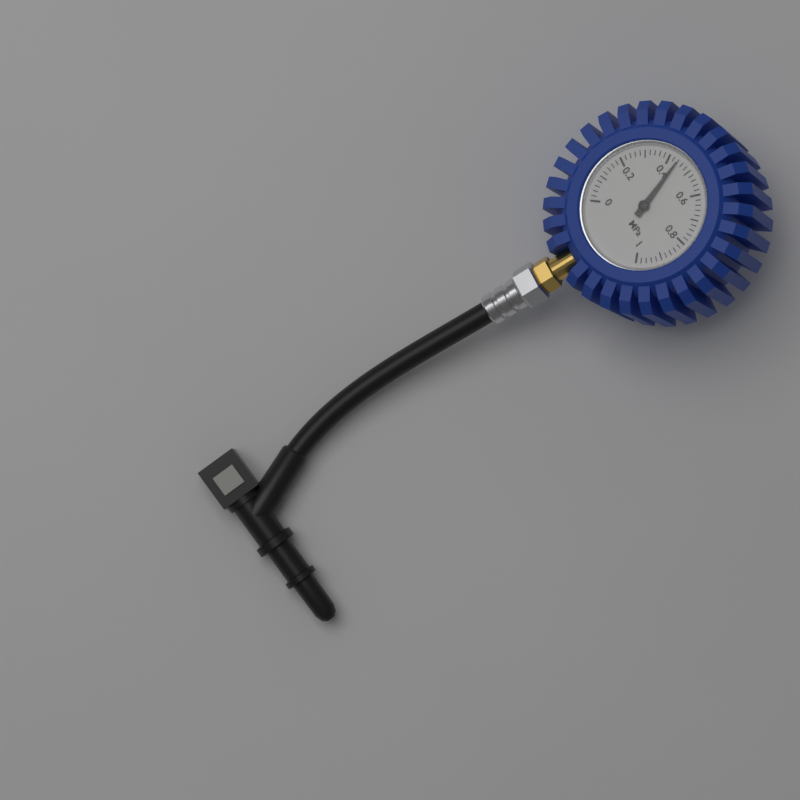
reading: 0.44 MPa
